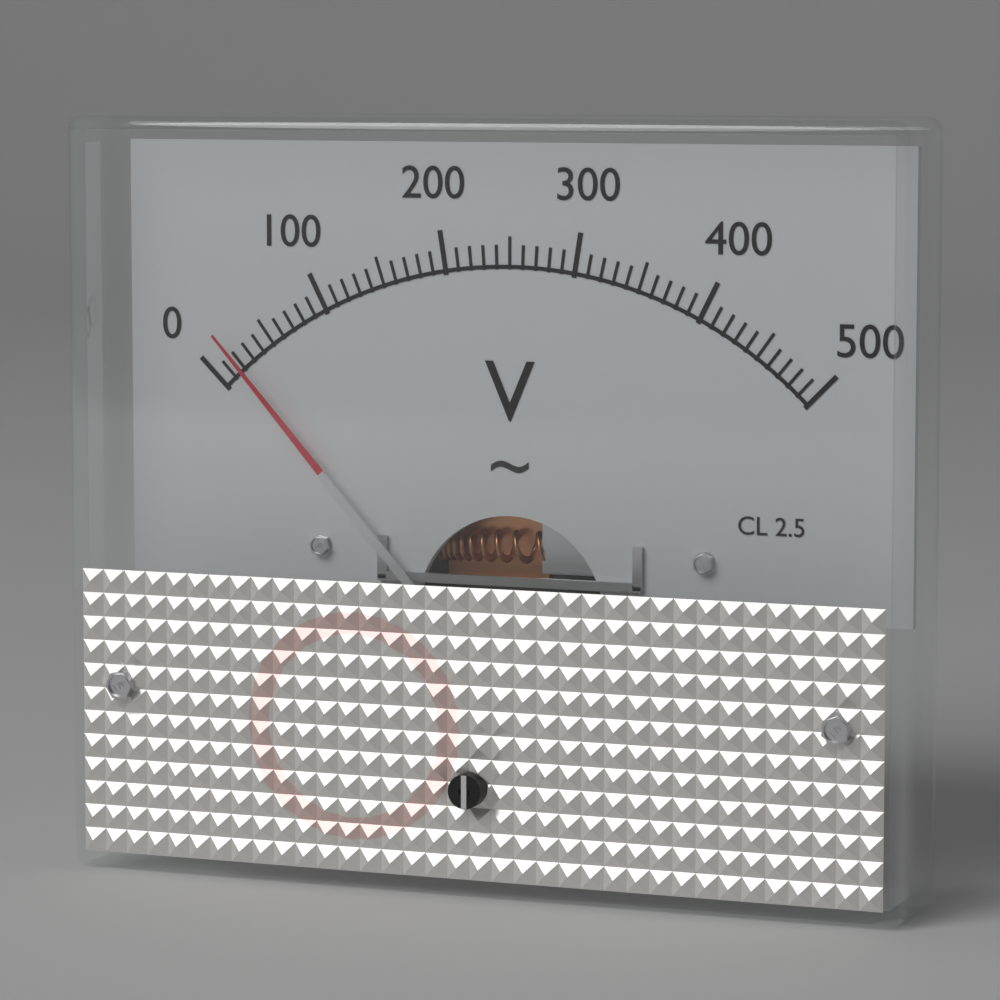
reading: 20 V
